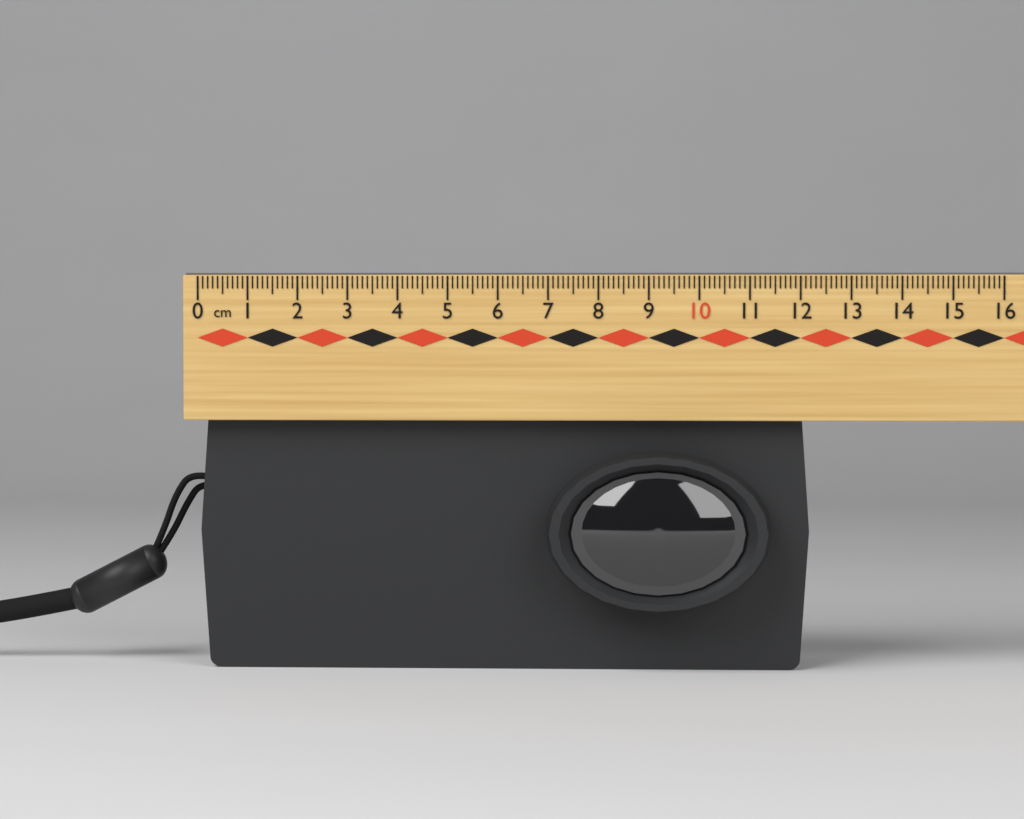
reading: 12.2 cm
